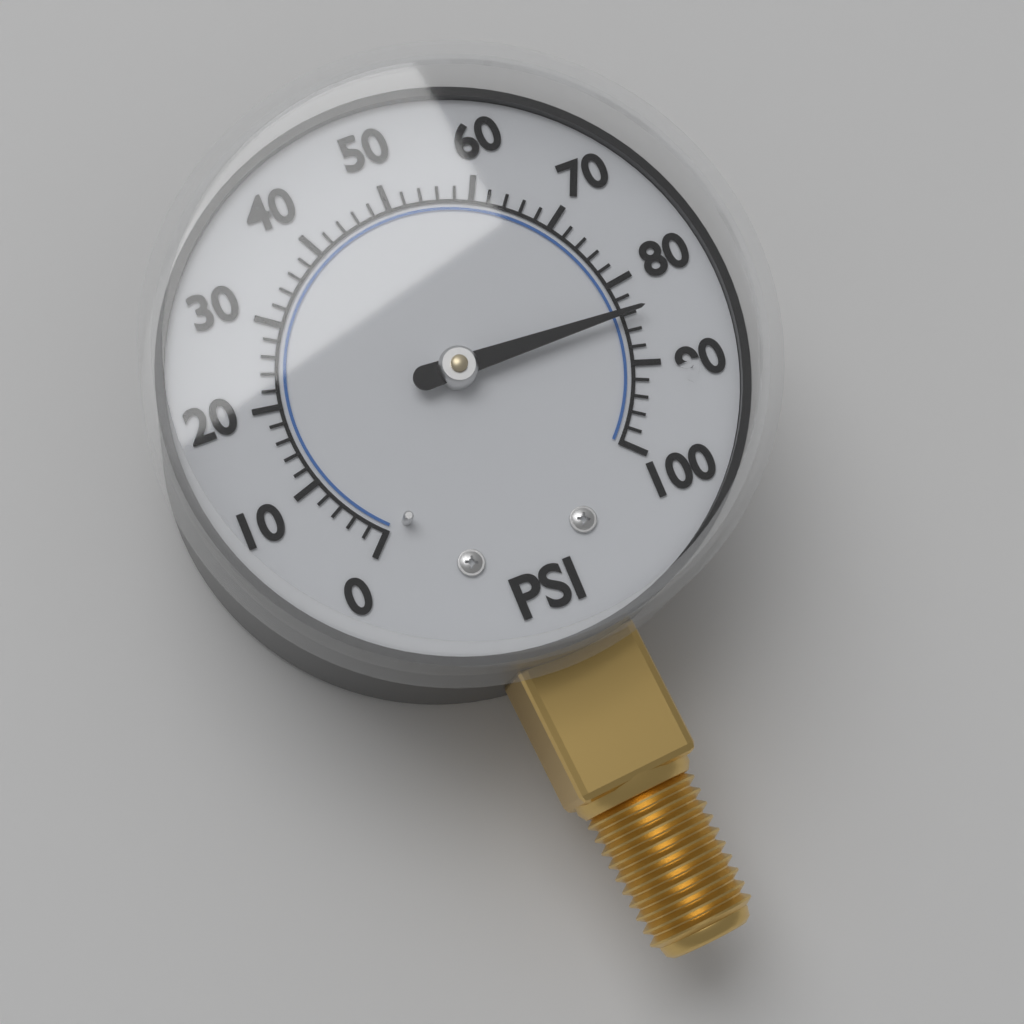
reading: 84 psi
